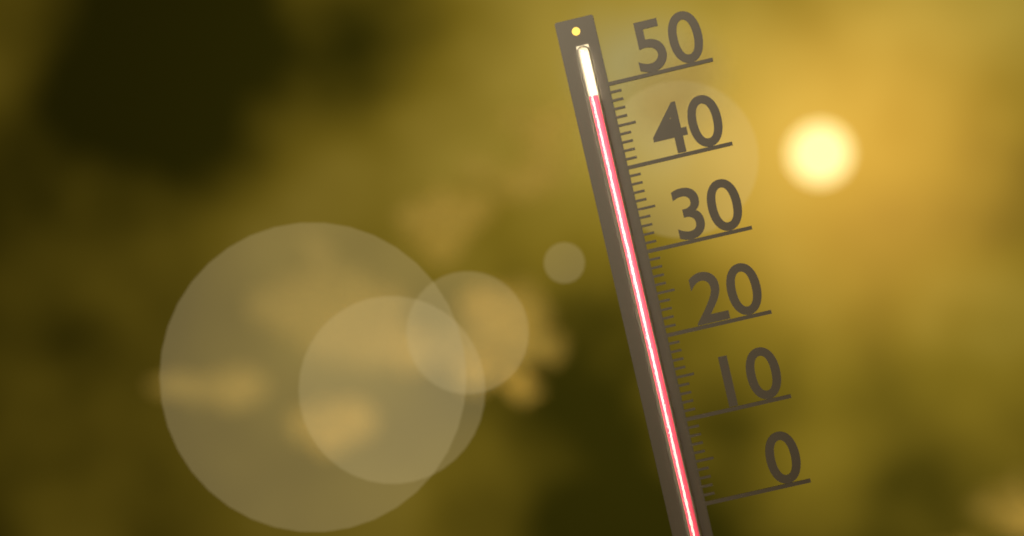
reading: 49 (no unit)
